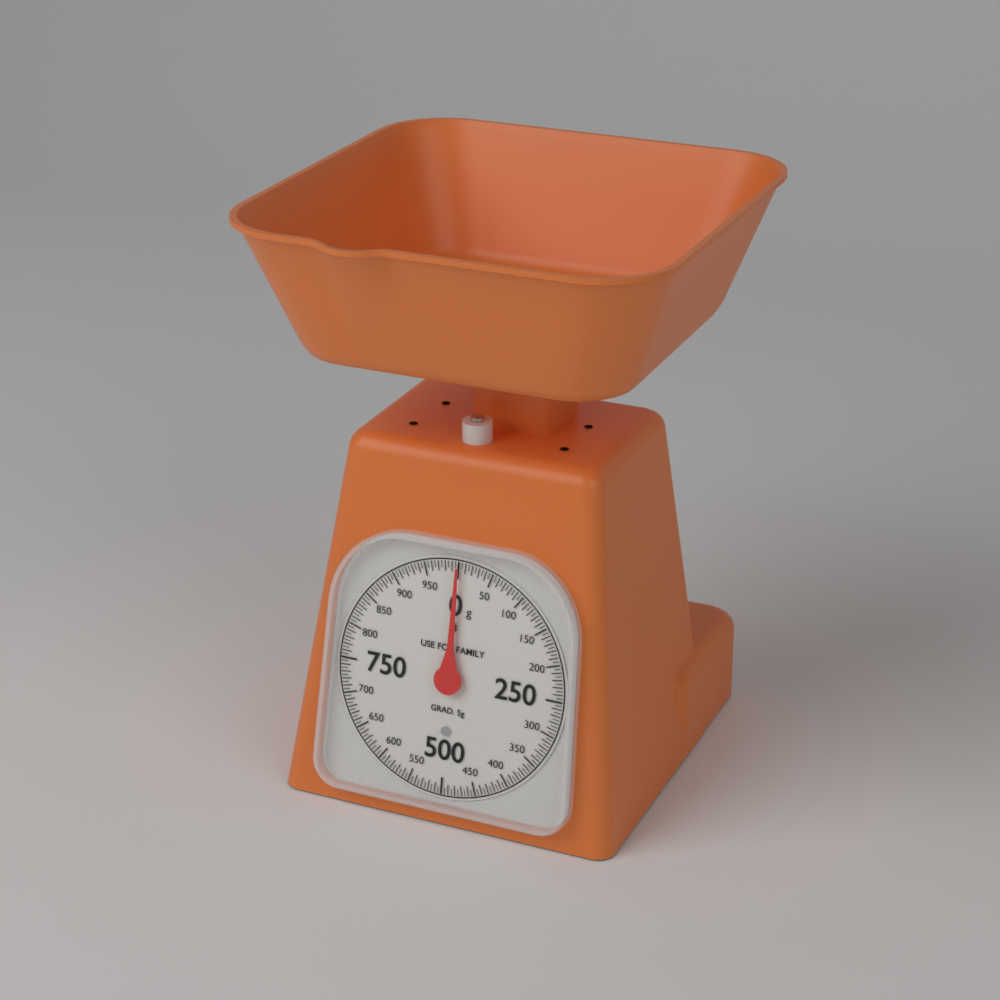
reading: 0 g
